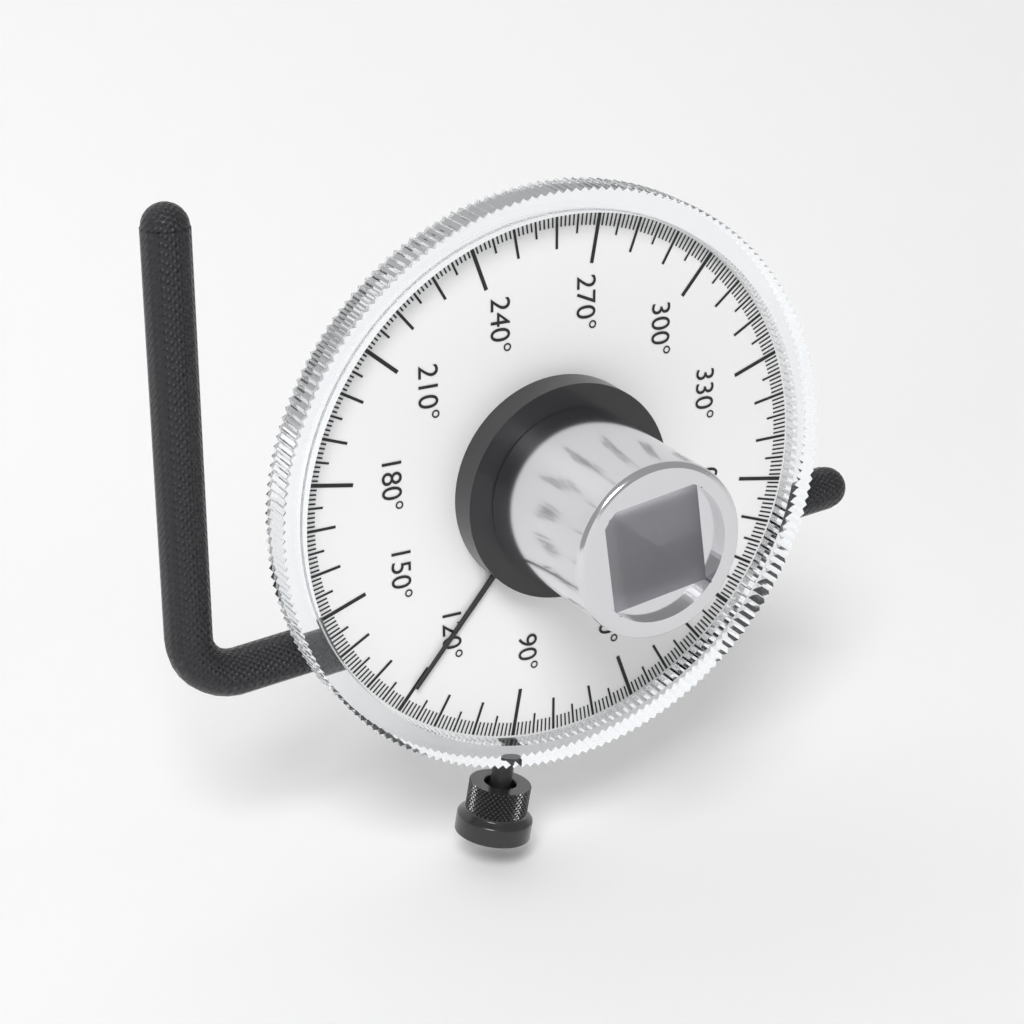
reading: 120 °
